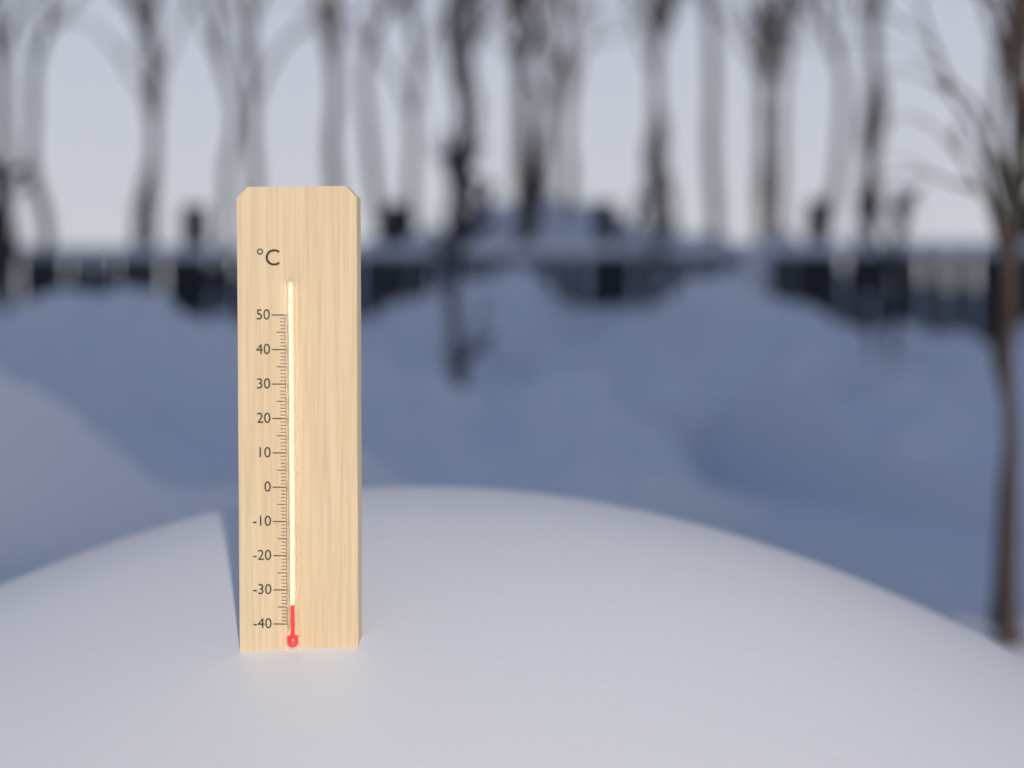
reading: -34 °C
